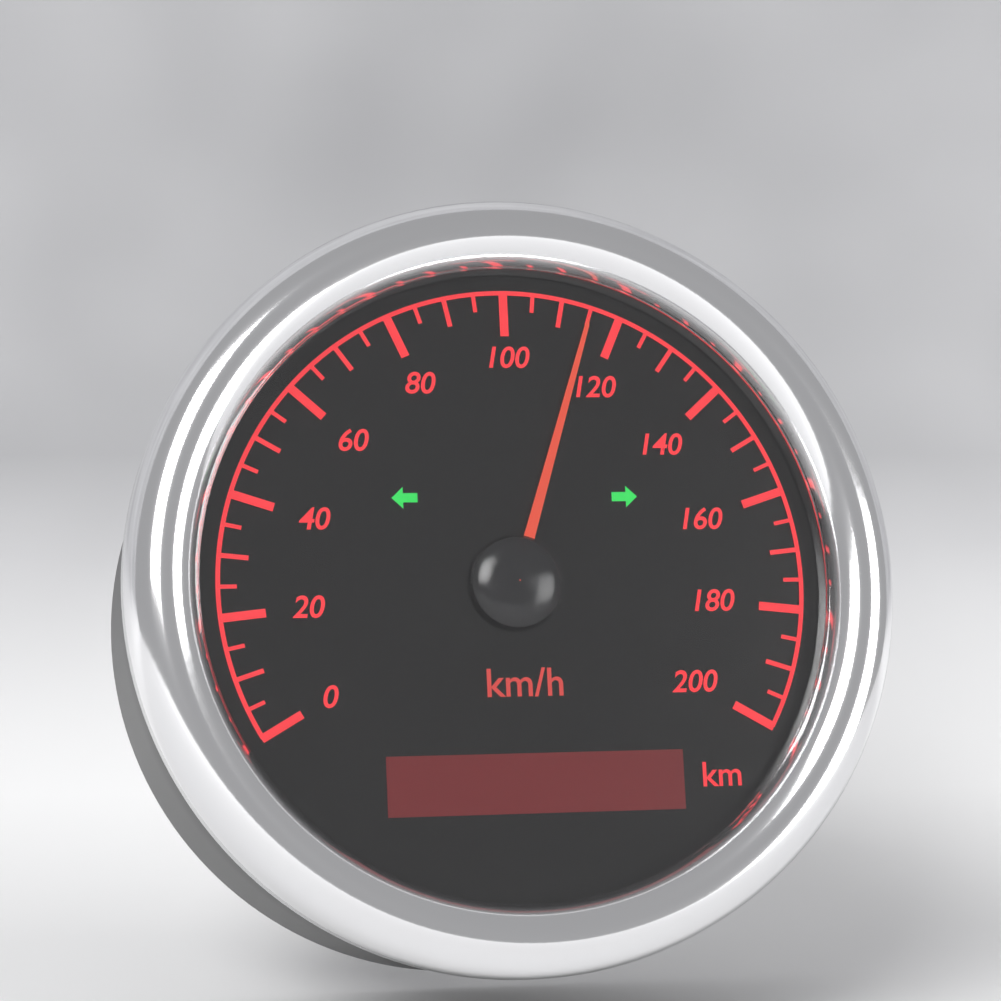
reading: 115 km/h
